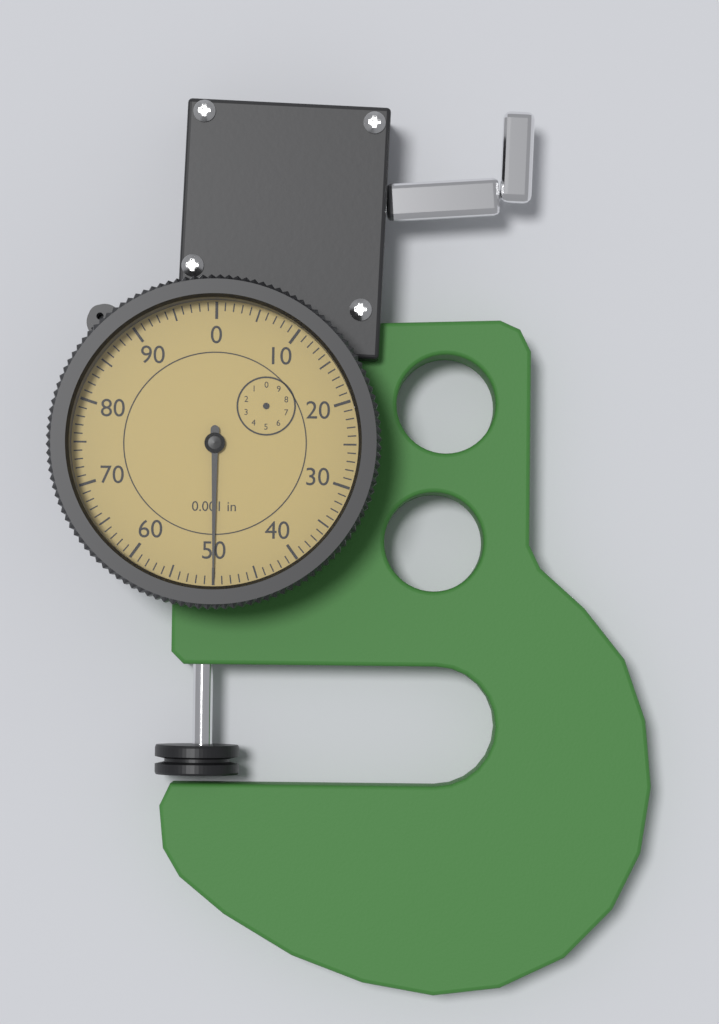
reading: 50 0.001 in
